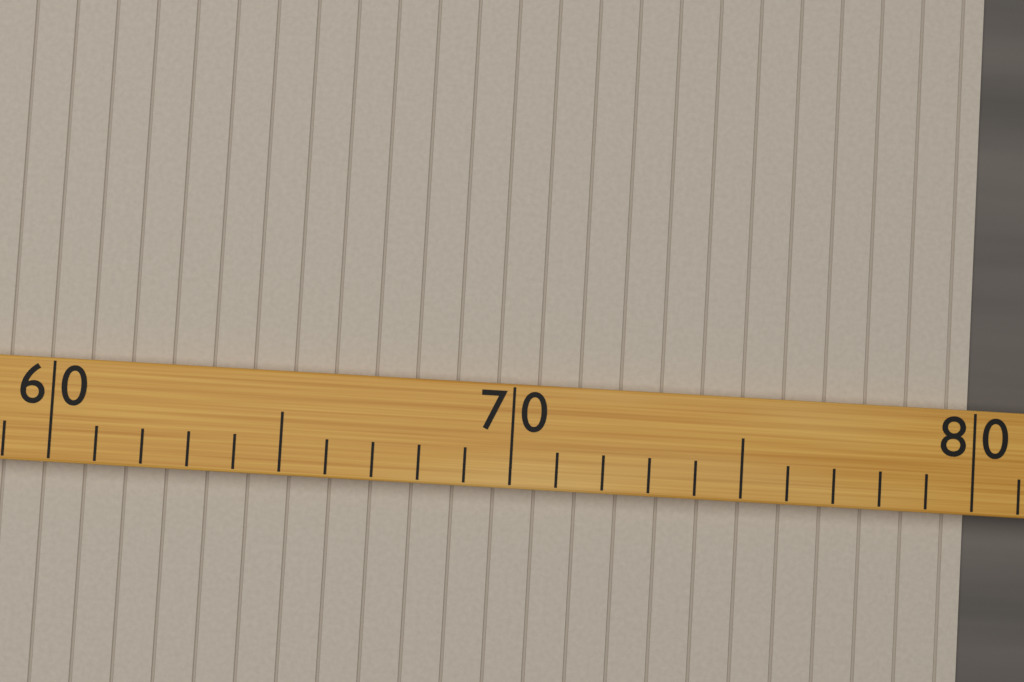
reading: 80 (no unit)
